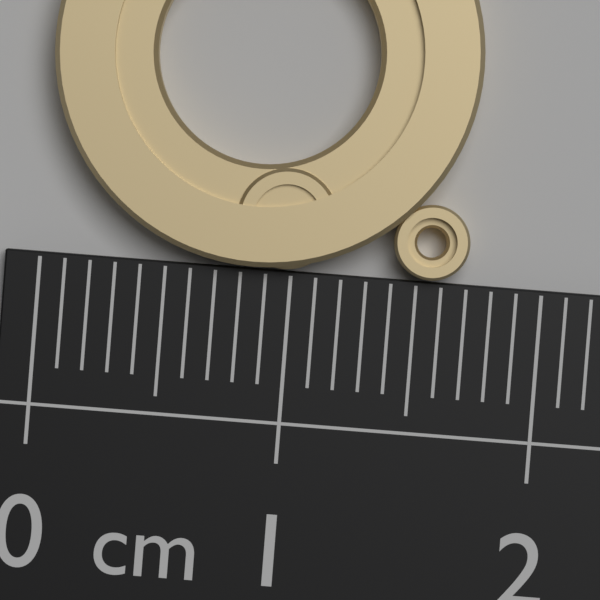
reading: 1.7 cm
